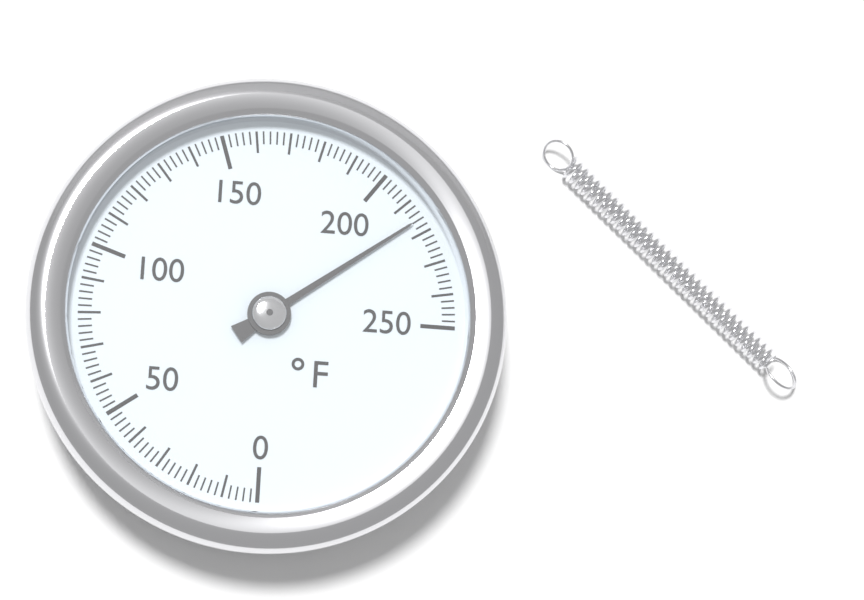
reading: 216 °F
